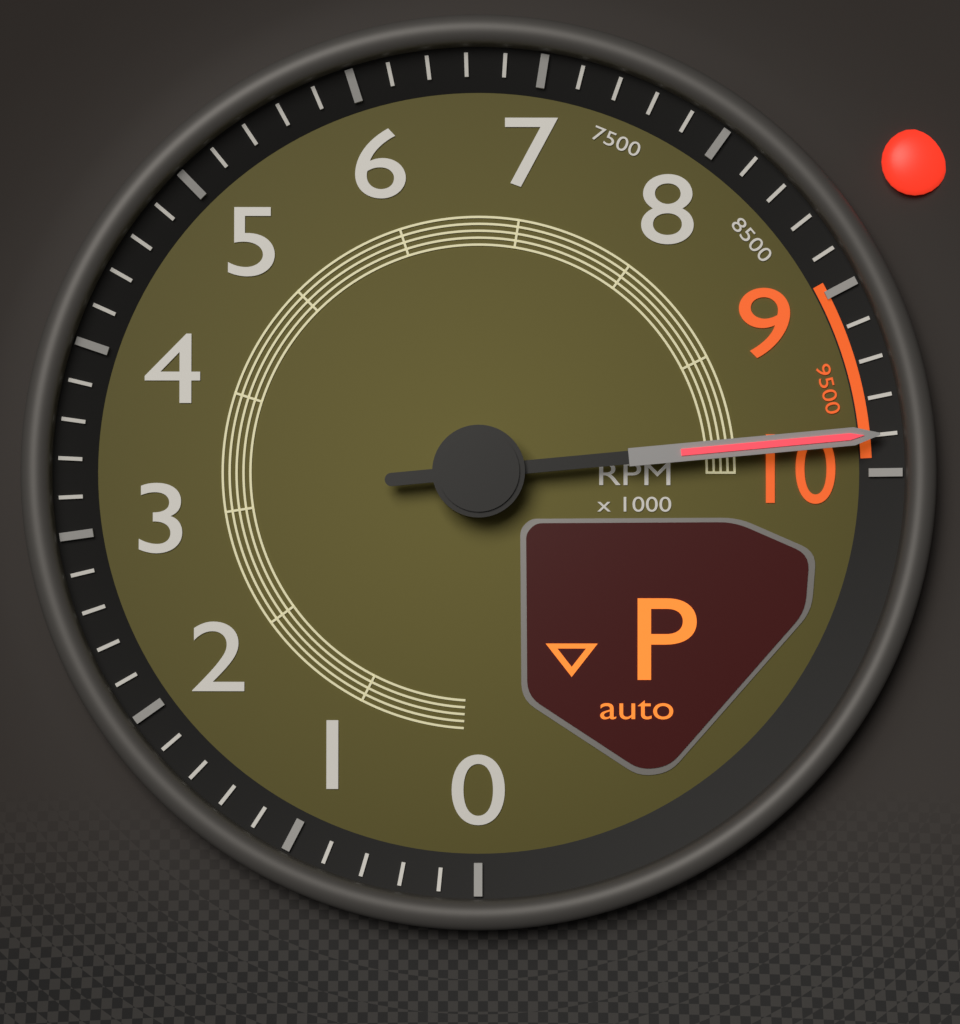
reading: 9800 RPM
